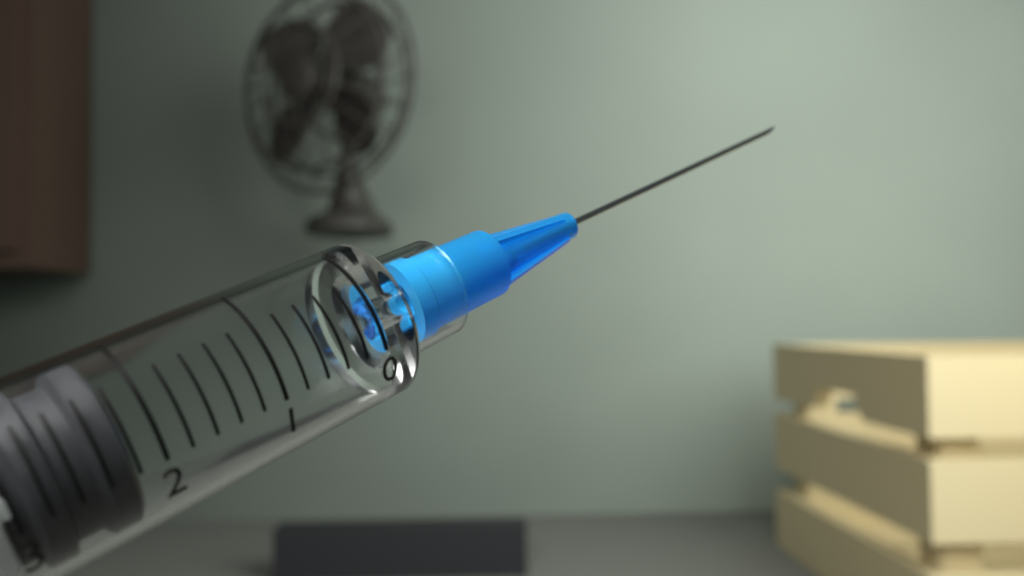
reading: 2.2 ml
